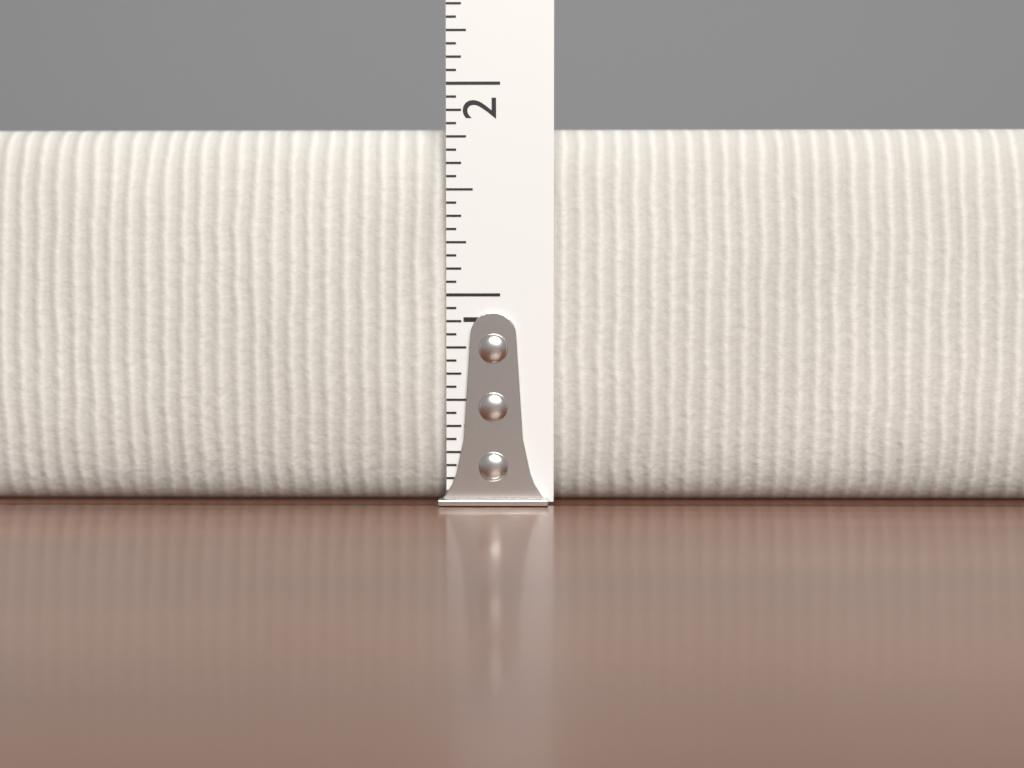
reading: 1.8125 in
